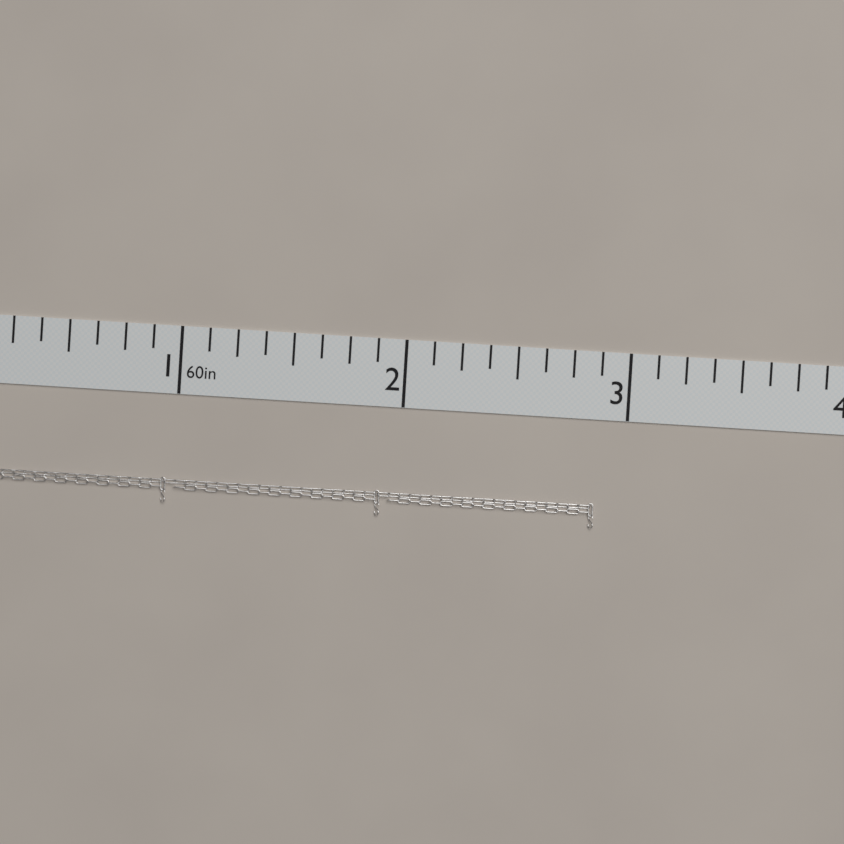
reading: 2.875 in
